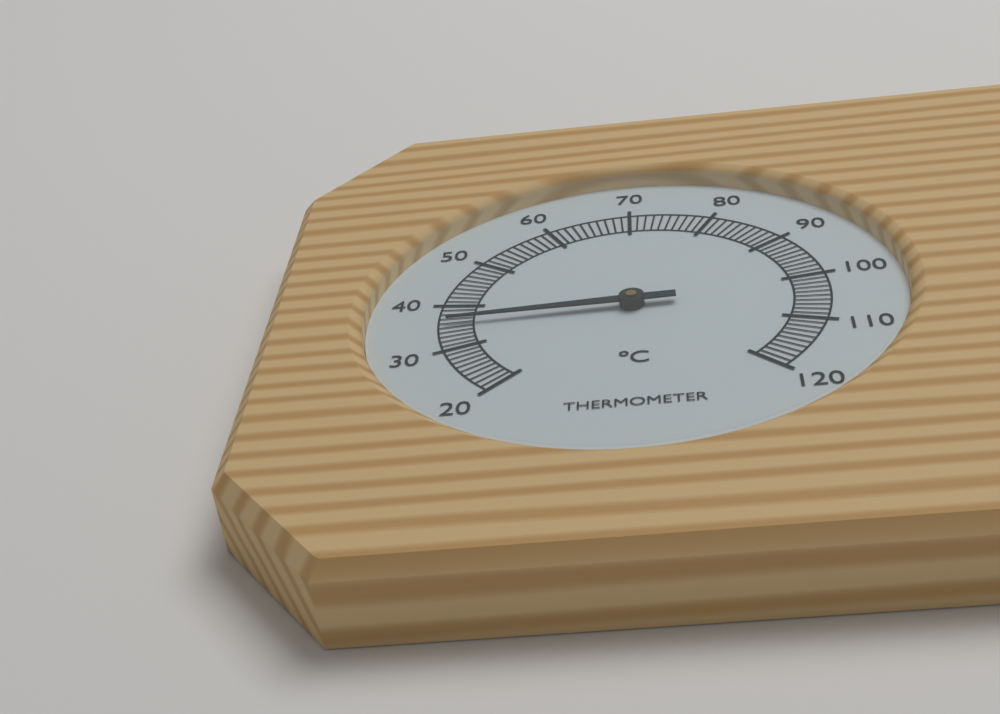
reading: 36 °C
